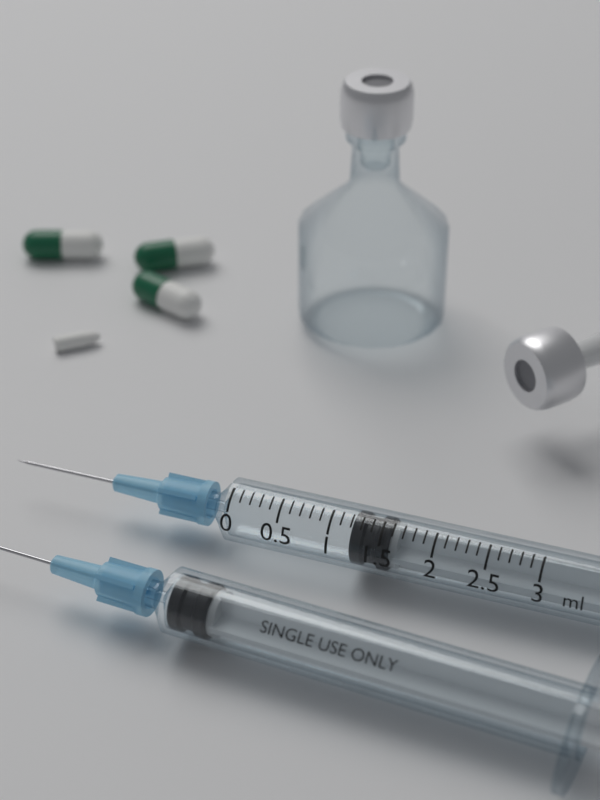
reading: 1.2 ml
